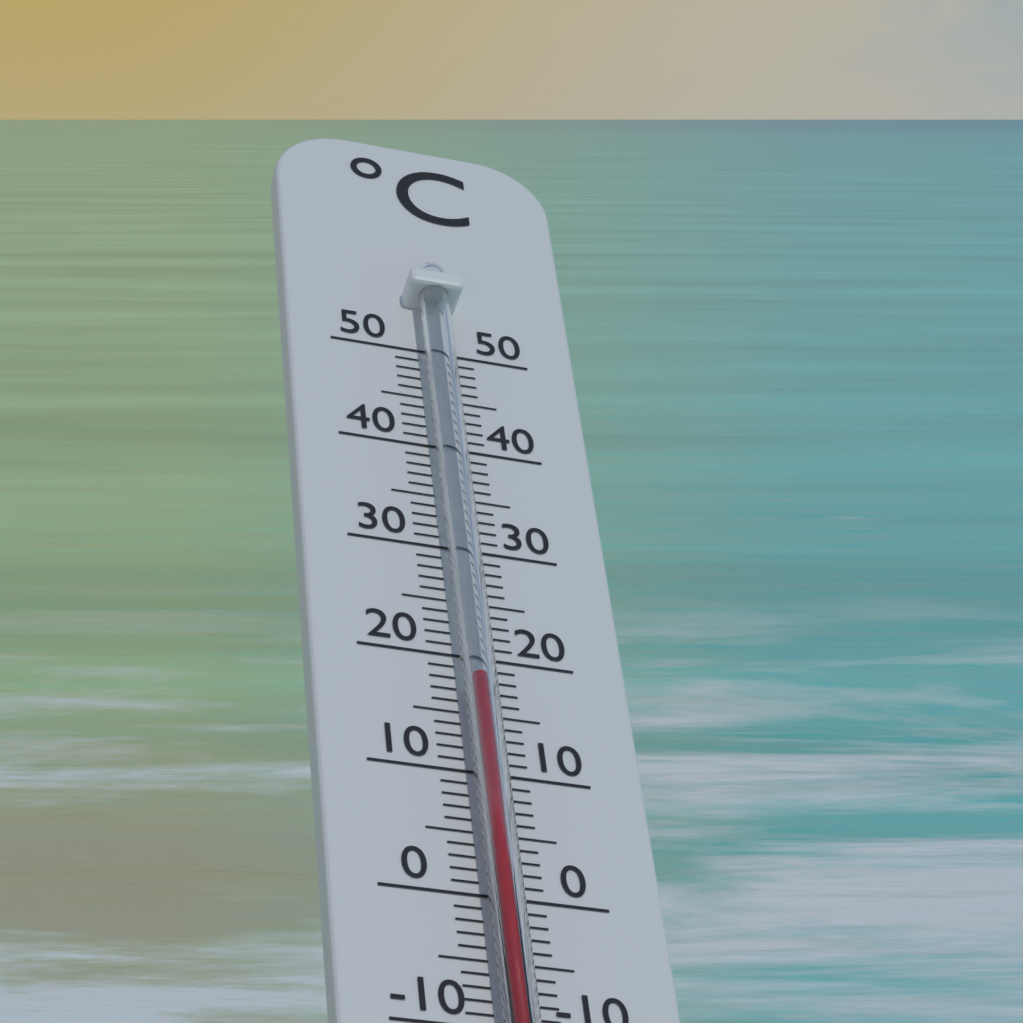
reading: 17 °C
